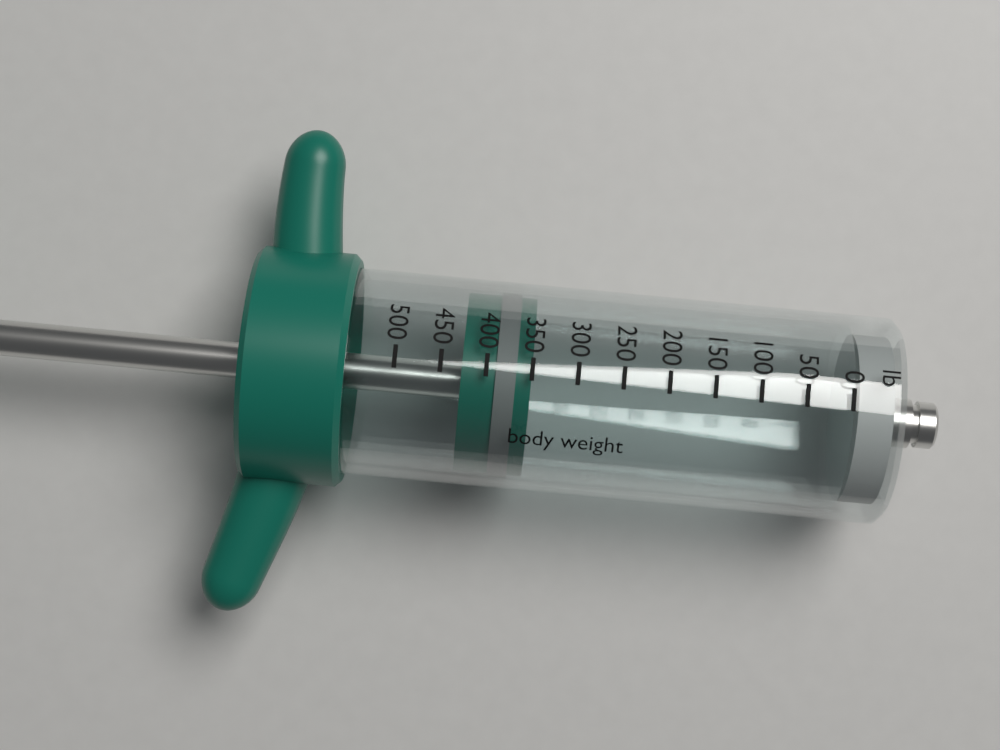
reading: 350 lb
